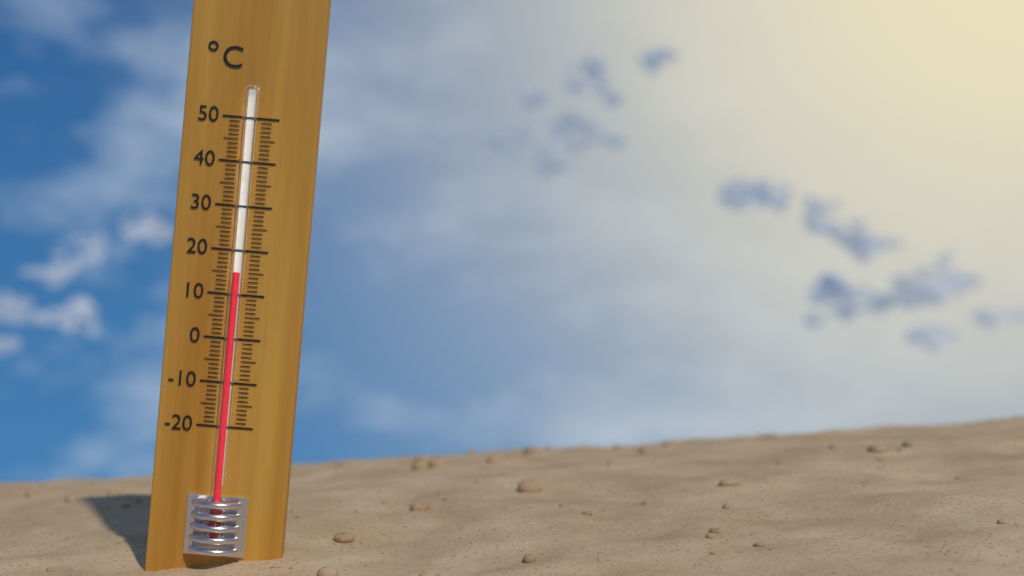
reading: 15 °C
